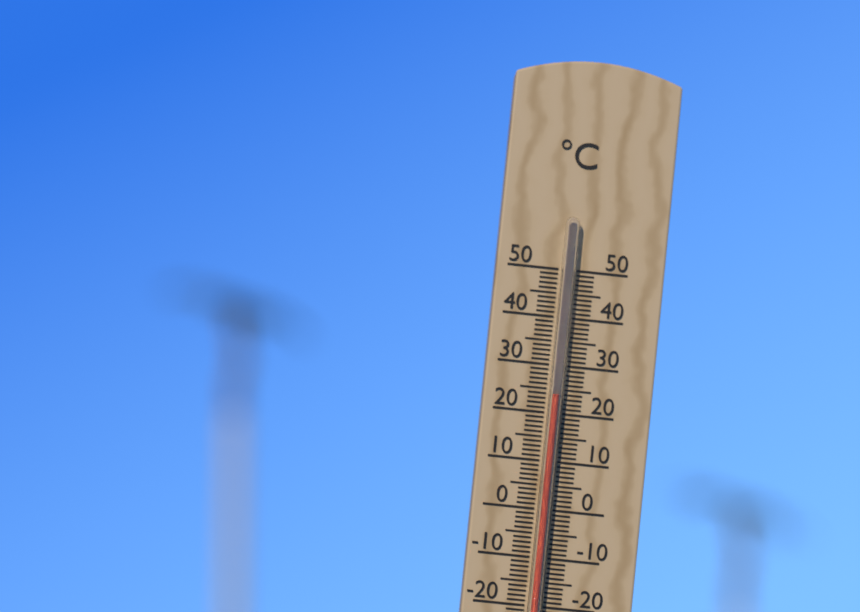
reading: 24 °C
